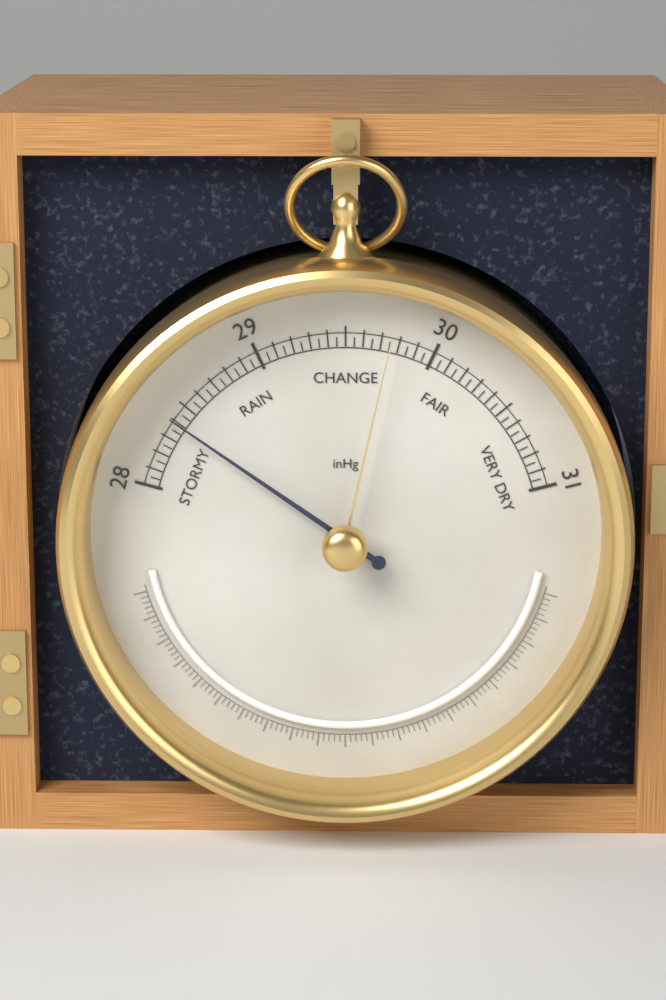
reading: 28.40 inHg
